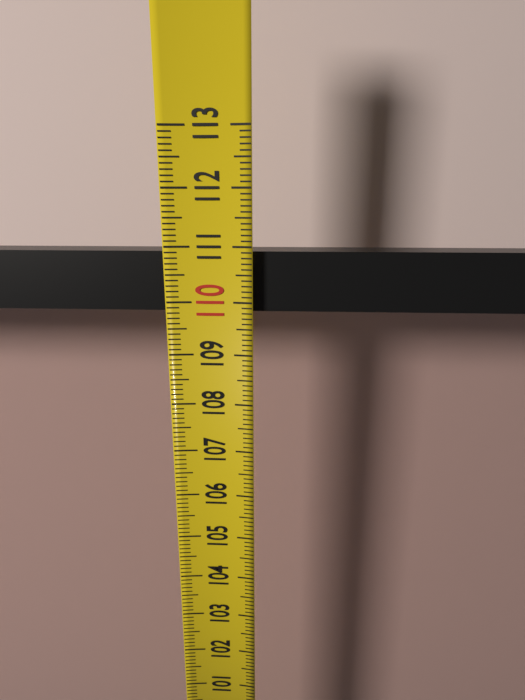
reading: 110.9 (no unit)
